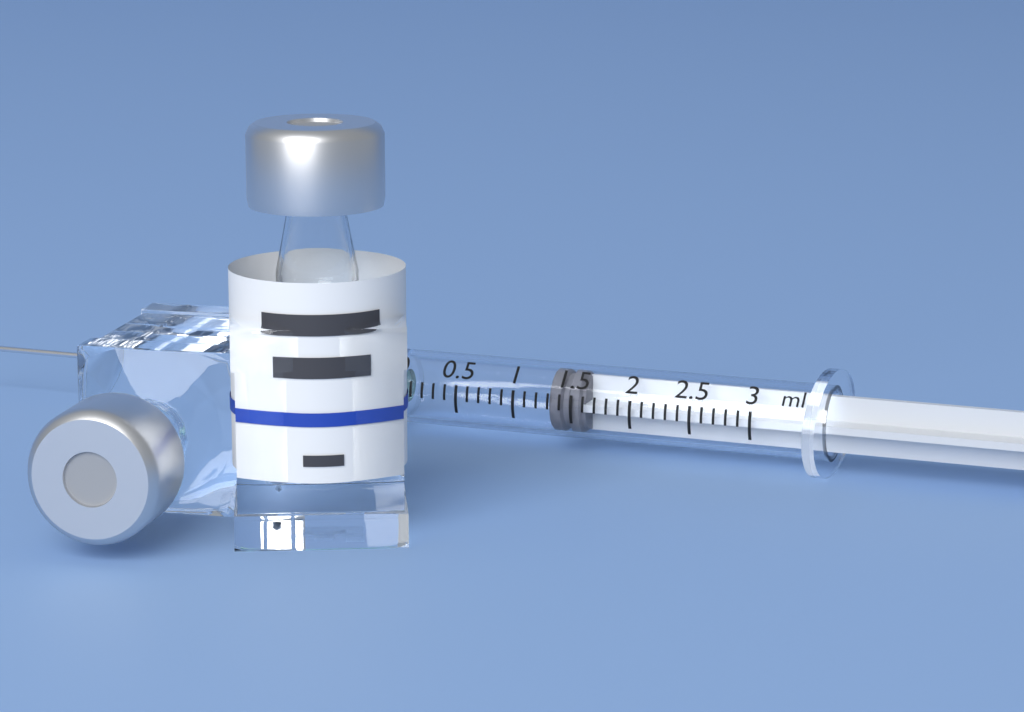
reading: 1.3 ml
